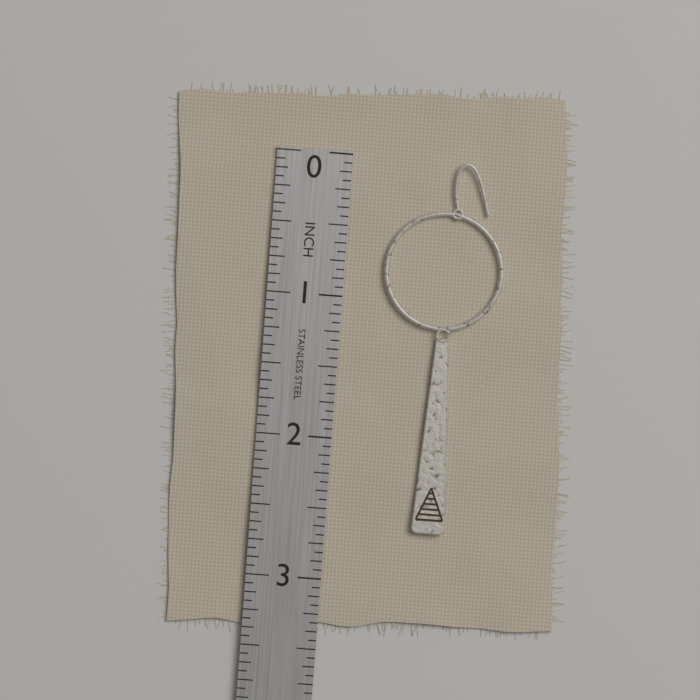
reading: 2.6250 in
